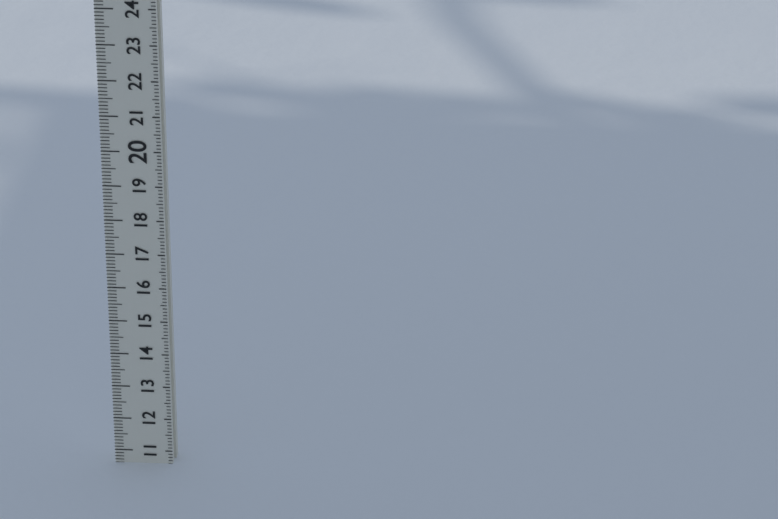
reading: 10.6 (no unit)
